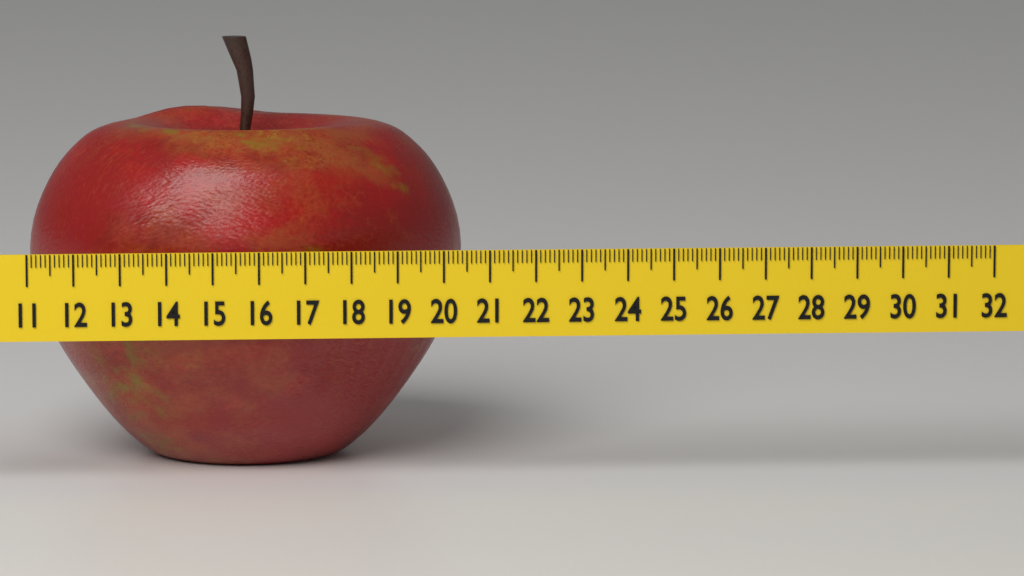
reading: 20.6 (no unit)
